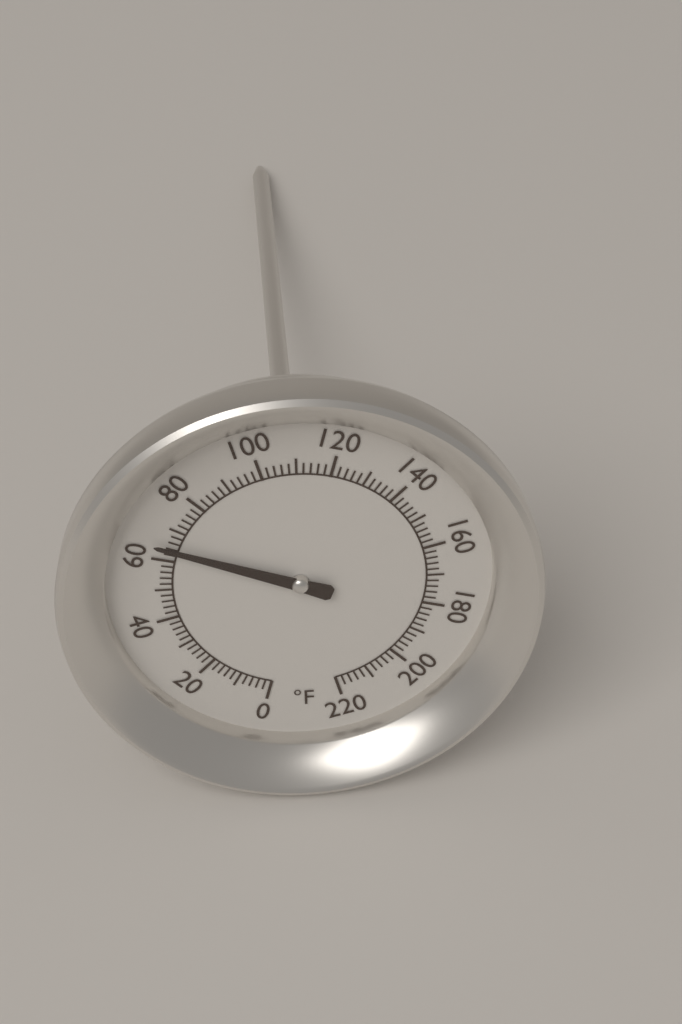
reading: 64 °F
